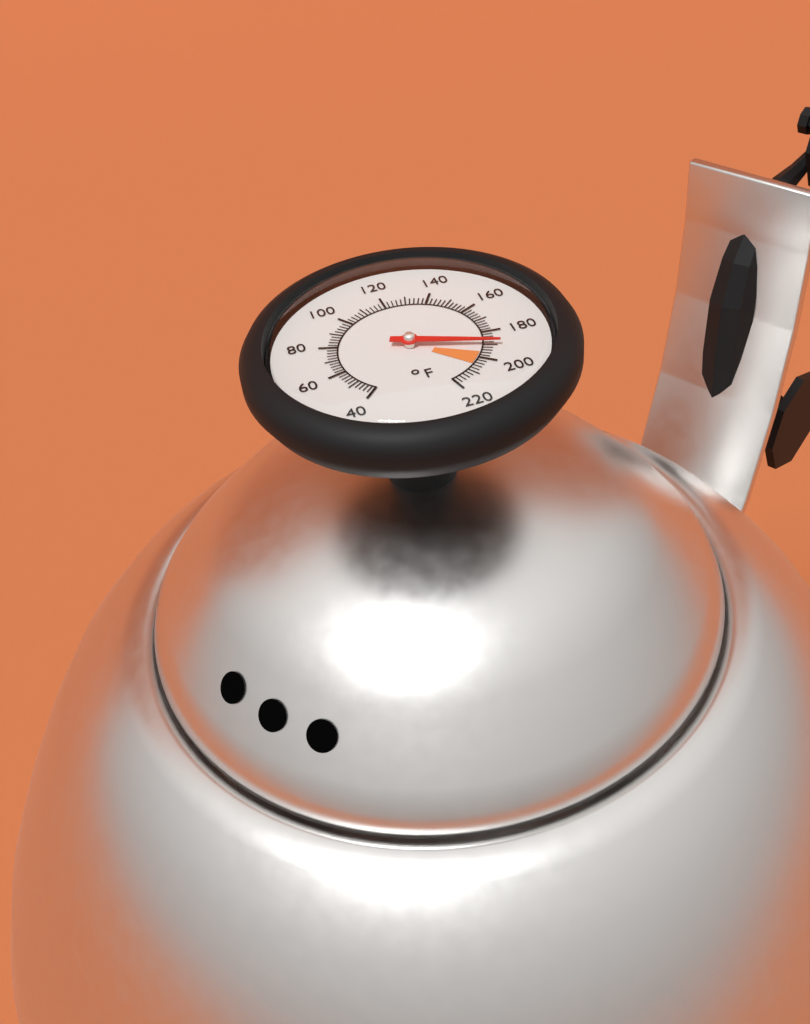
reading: 190 °F
